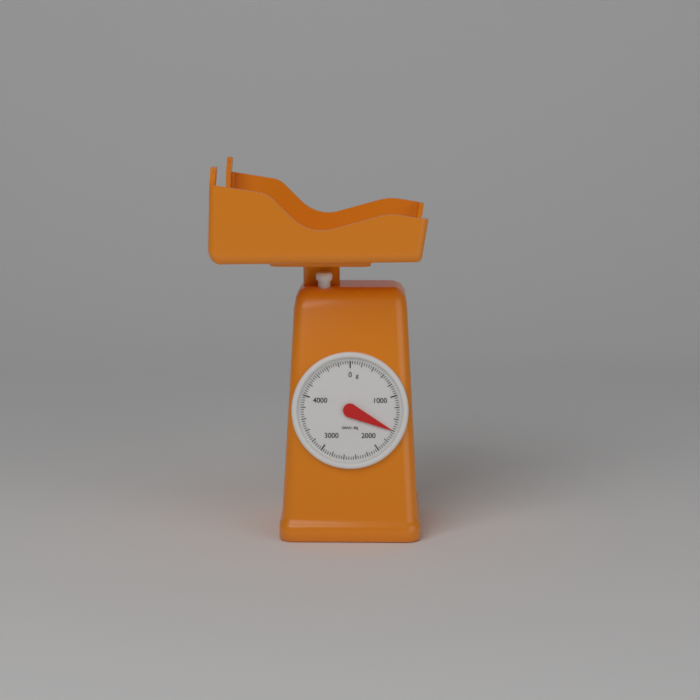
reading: 1600 g
